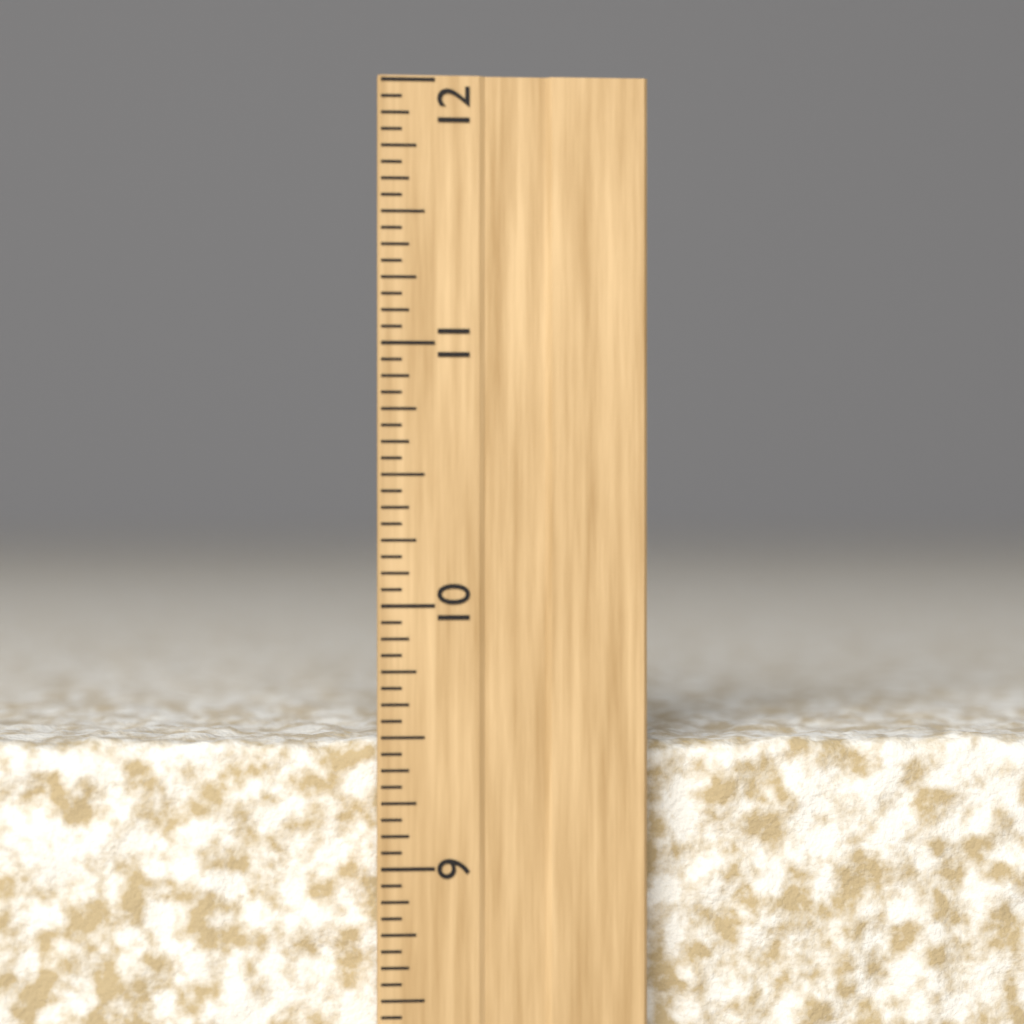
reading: 9.5000 inch
